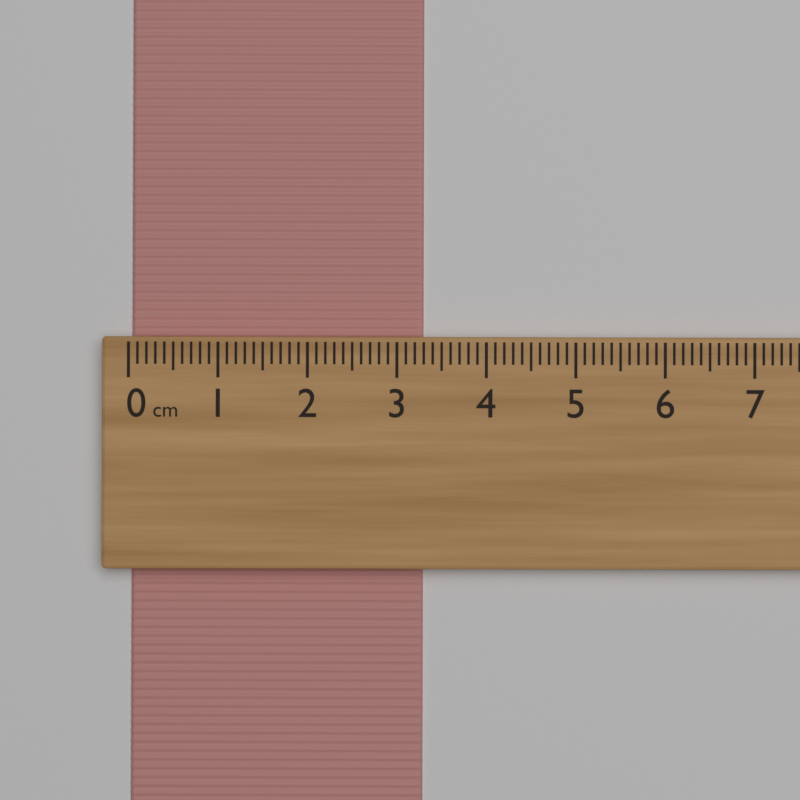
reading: 3.3 cm
